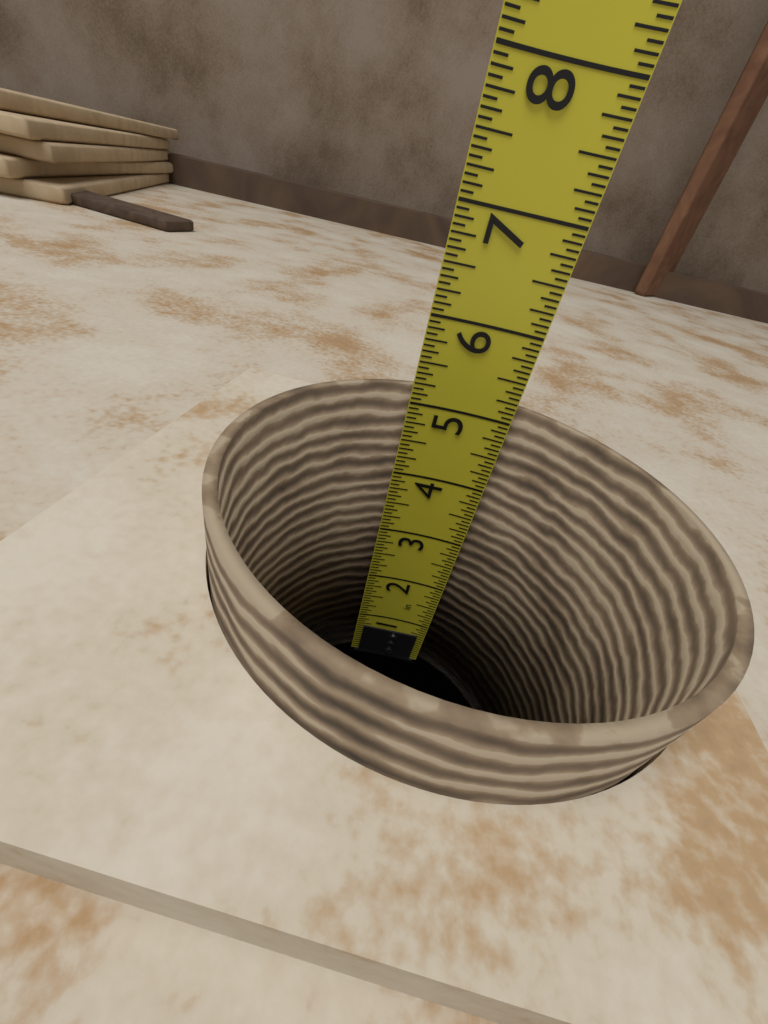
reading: 5.1875 in
